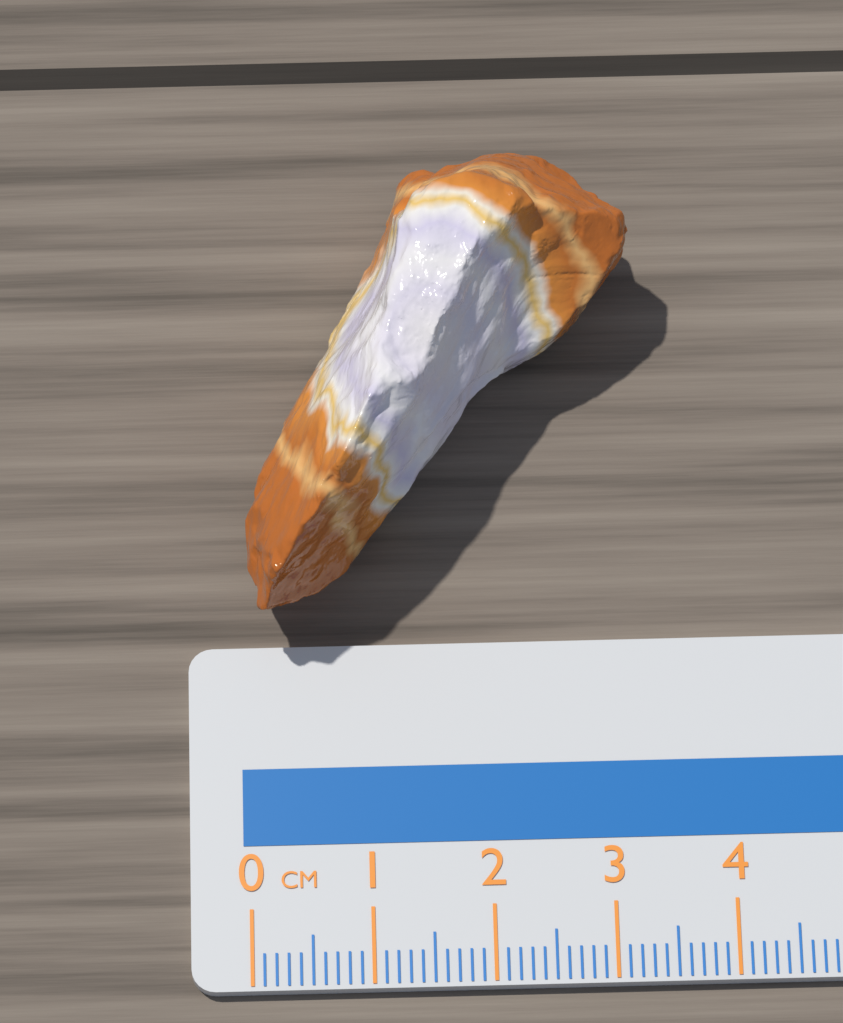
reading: 3.3 cm
